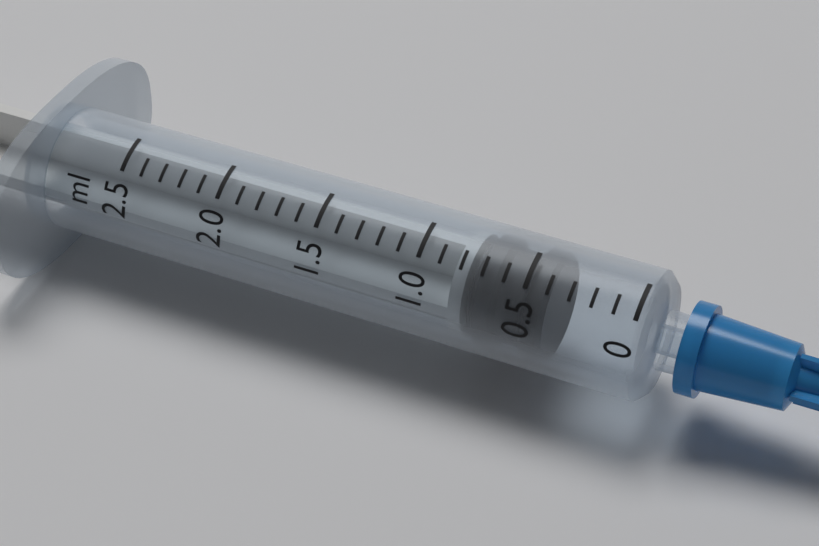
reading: 0.4 ml
